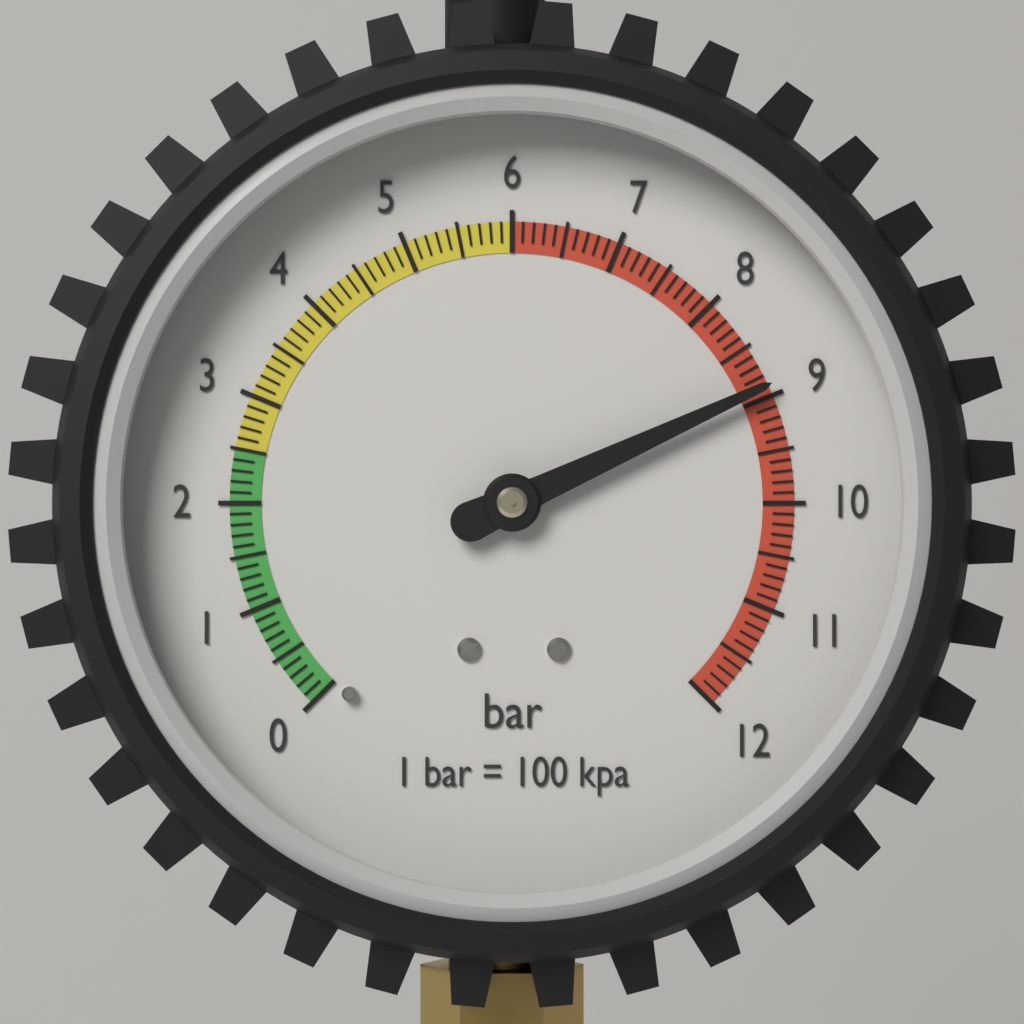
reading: 8.9 bar
